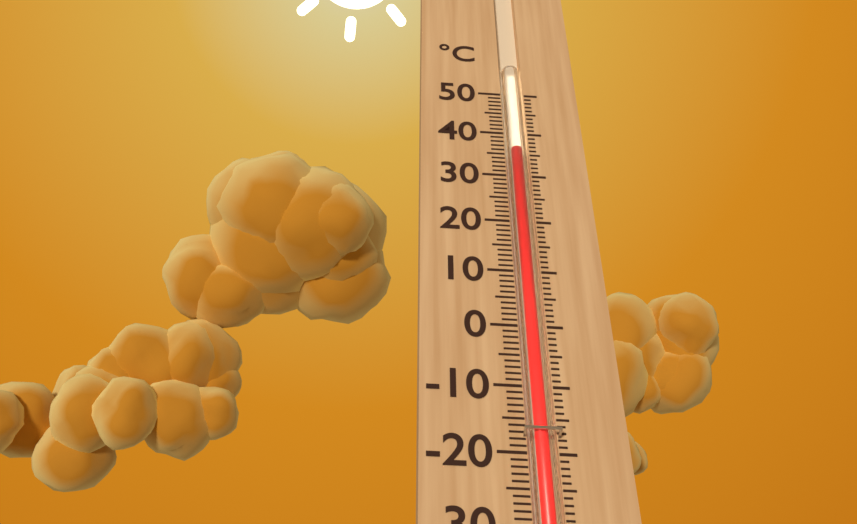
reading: 36 °C
